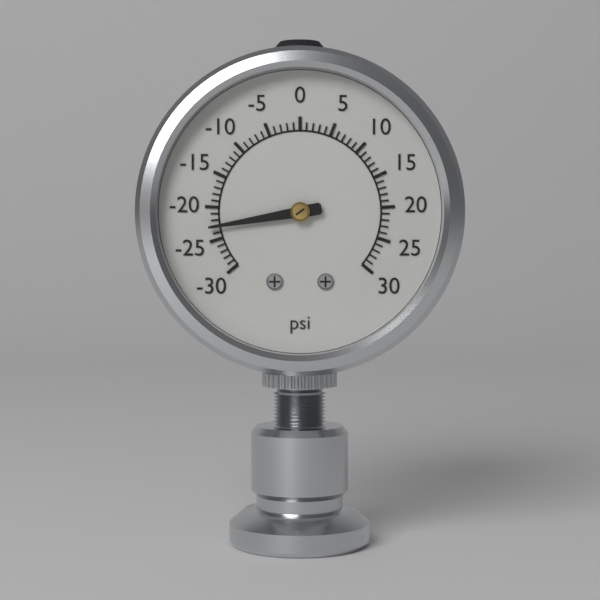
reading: -23 psi
